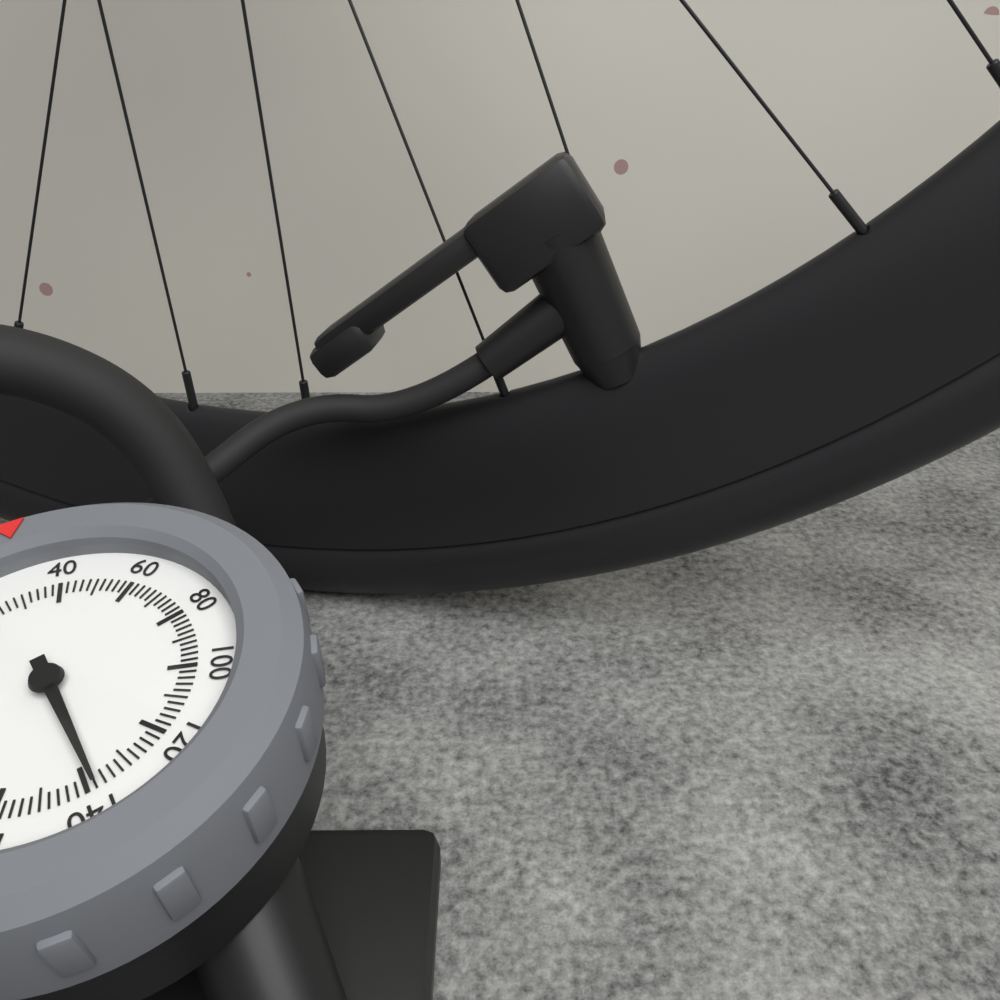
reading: 138 psi
